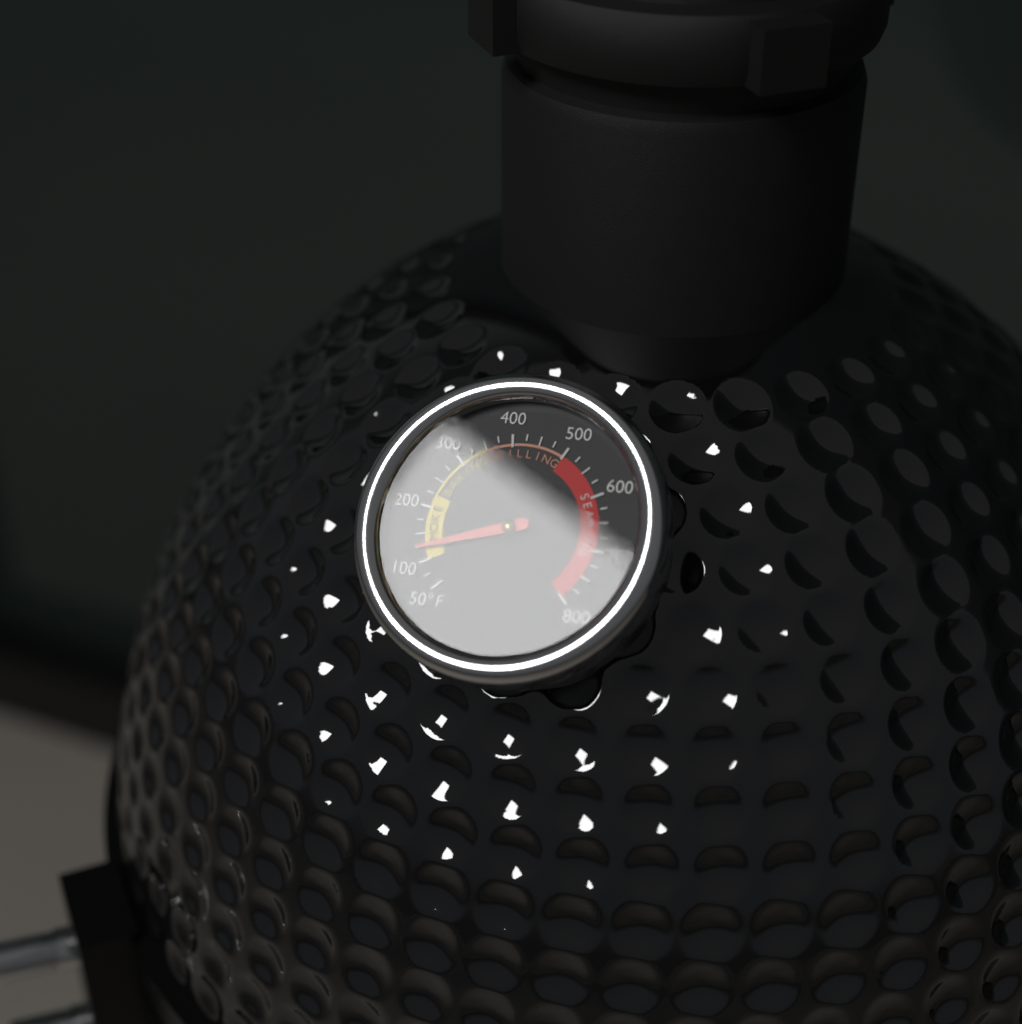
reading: 125 °F
